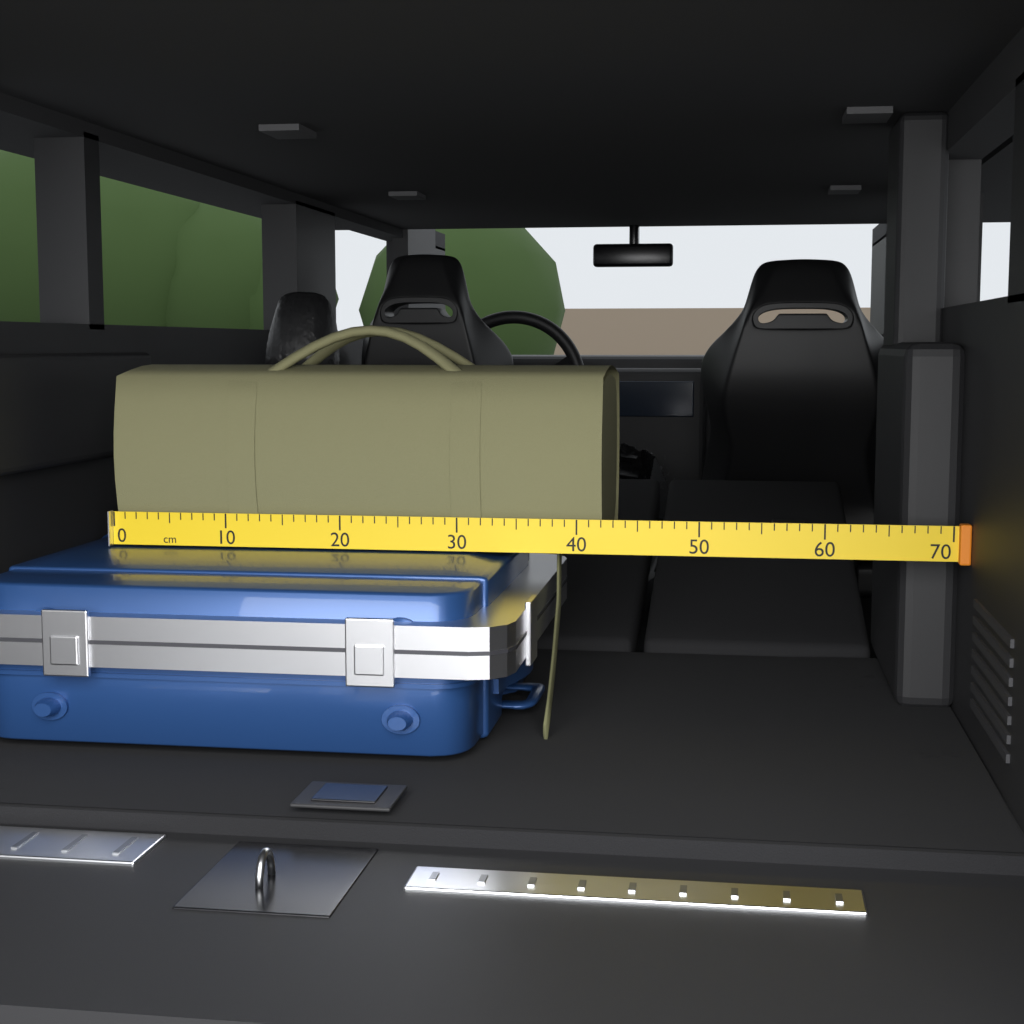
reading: 42 cm
